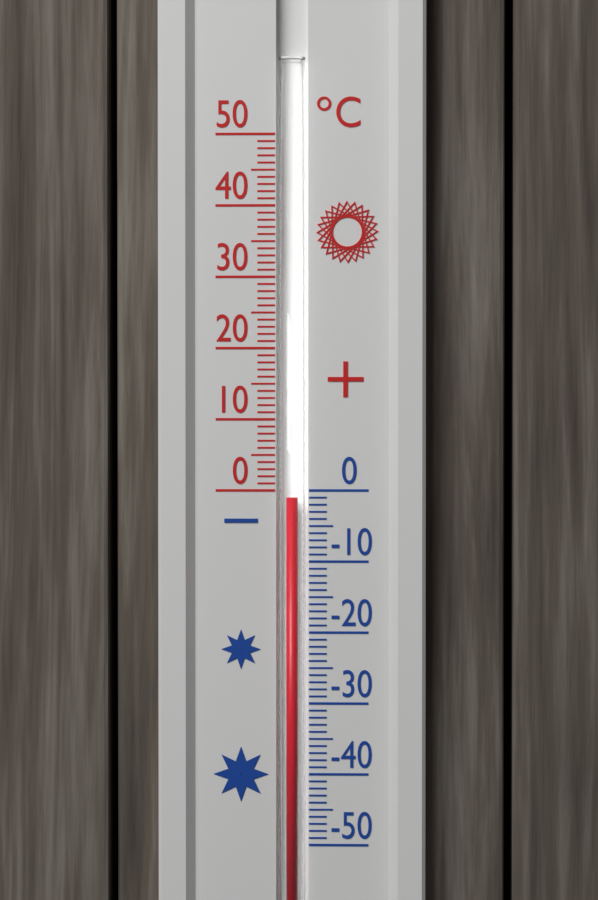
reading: -1 °C
